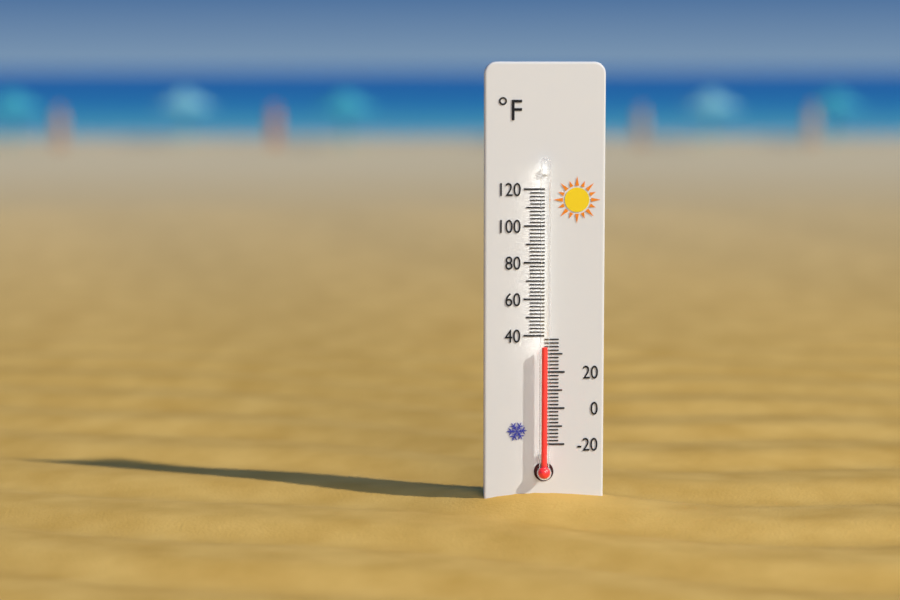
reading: 34 °F
